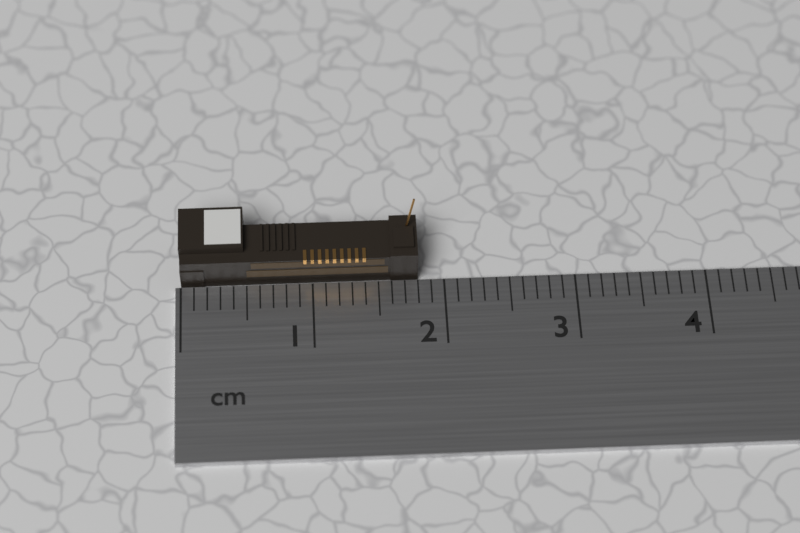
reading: 1.8 cm
